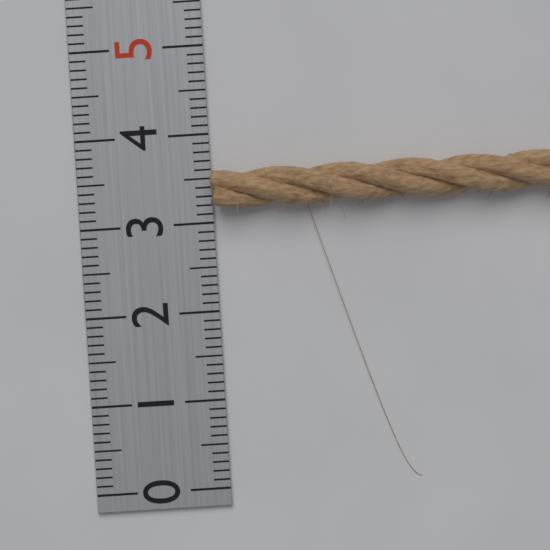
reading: 3.6 (no unit)
